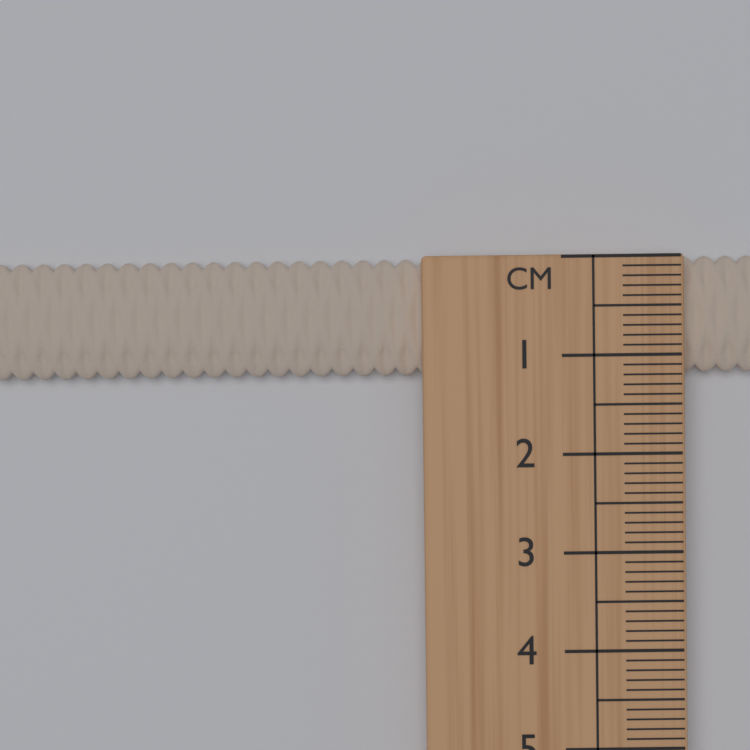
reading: 1.2 cm
